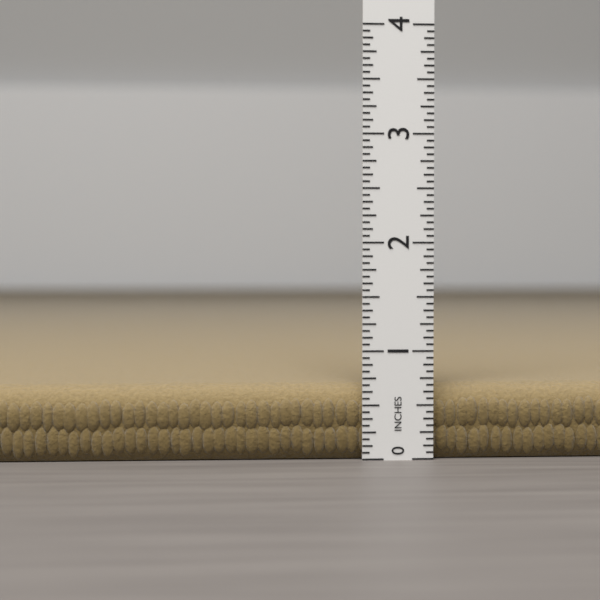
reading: 0.6875 in
